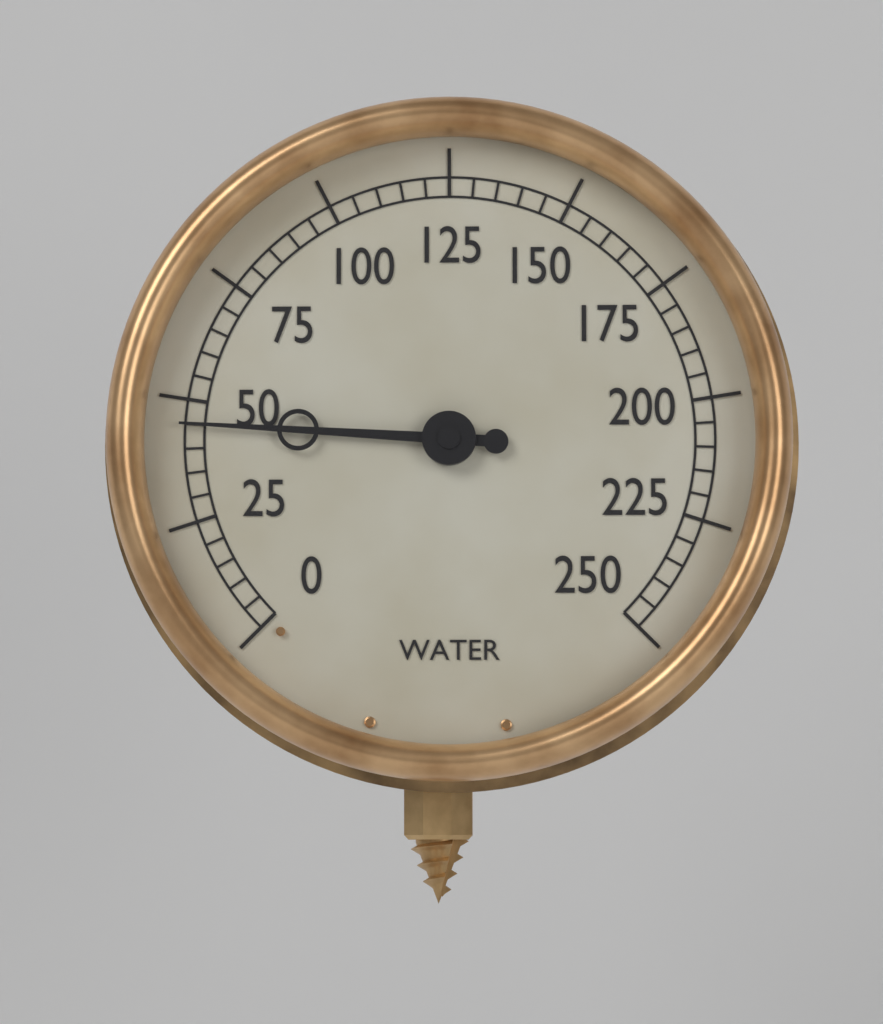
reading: 45 (no unit)
